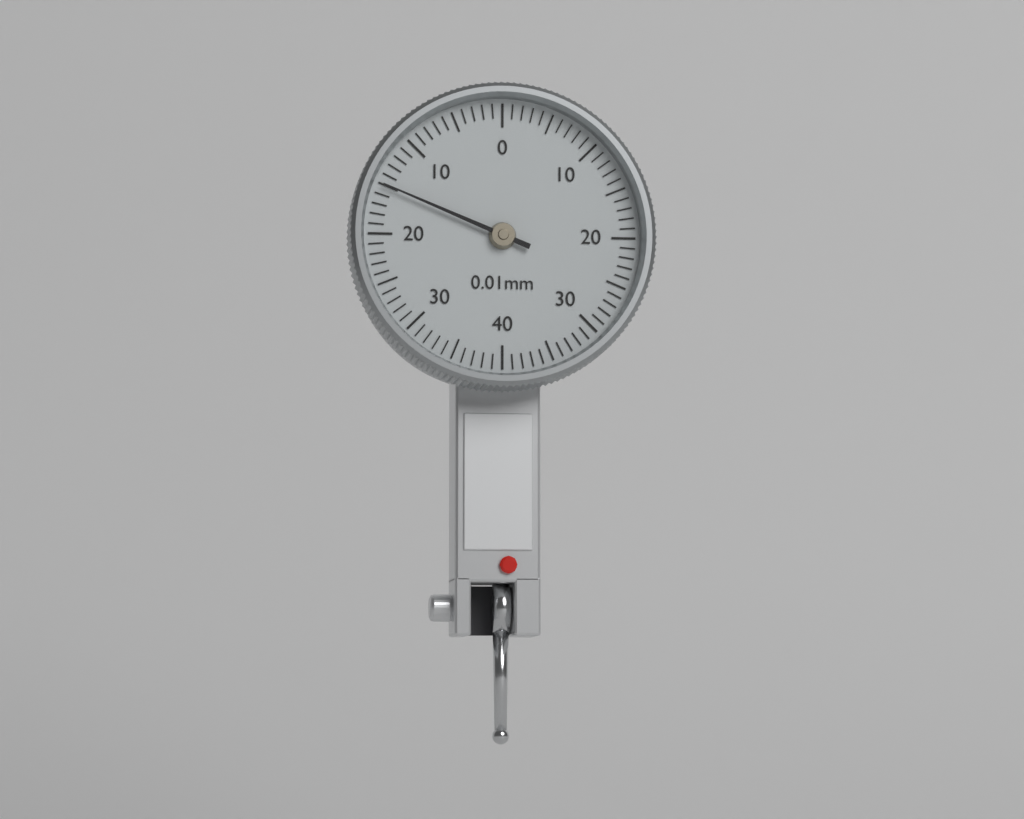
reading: 0.15 mm
